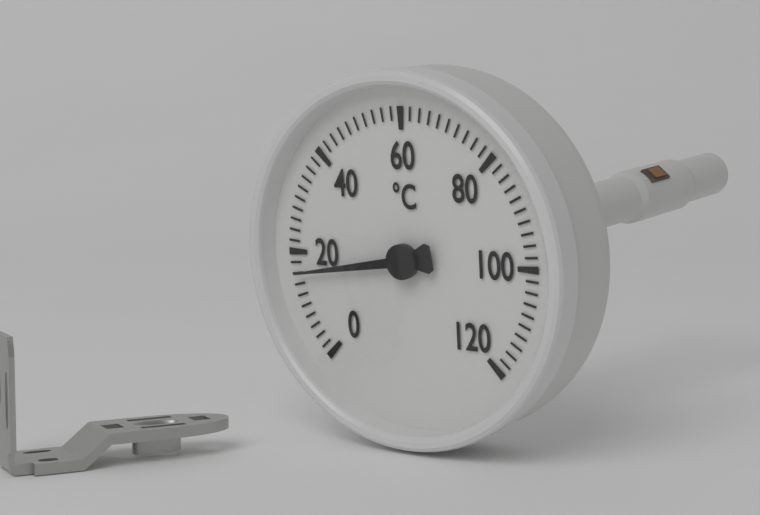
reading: 16 °C
